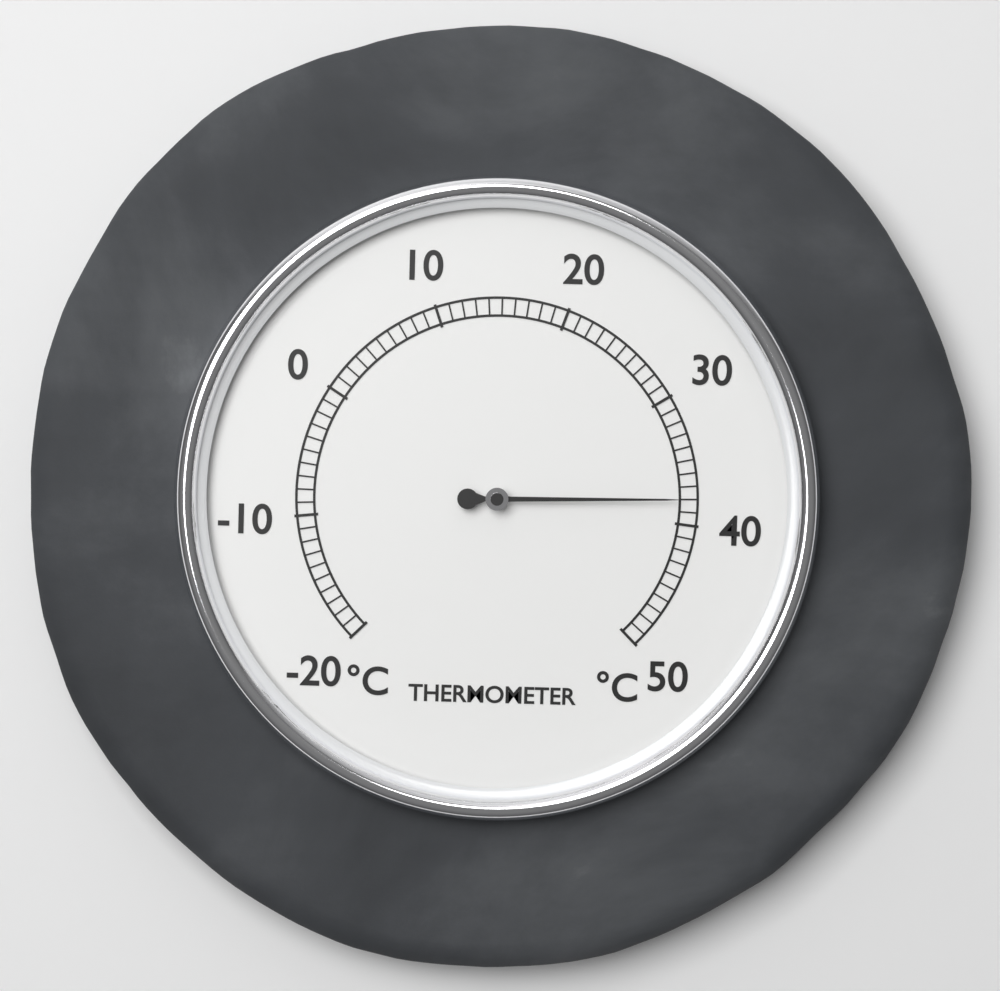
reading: 38 °C
